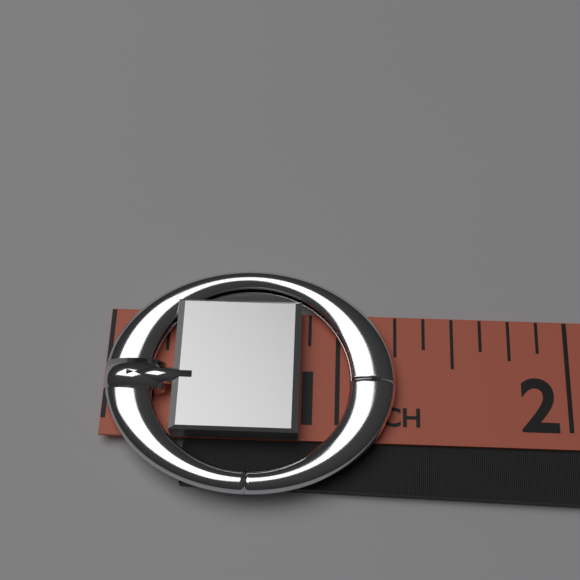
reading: 1.250 in
